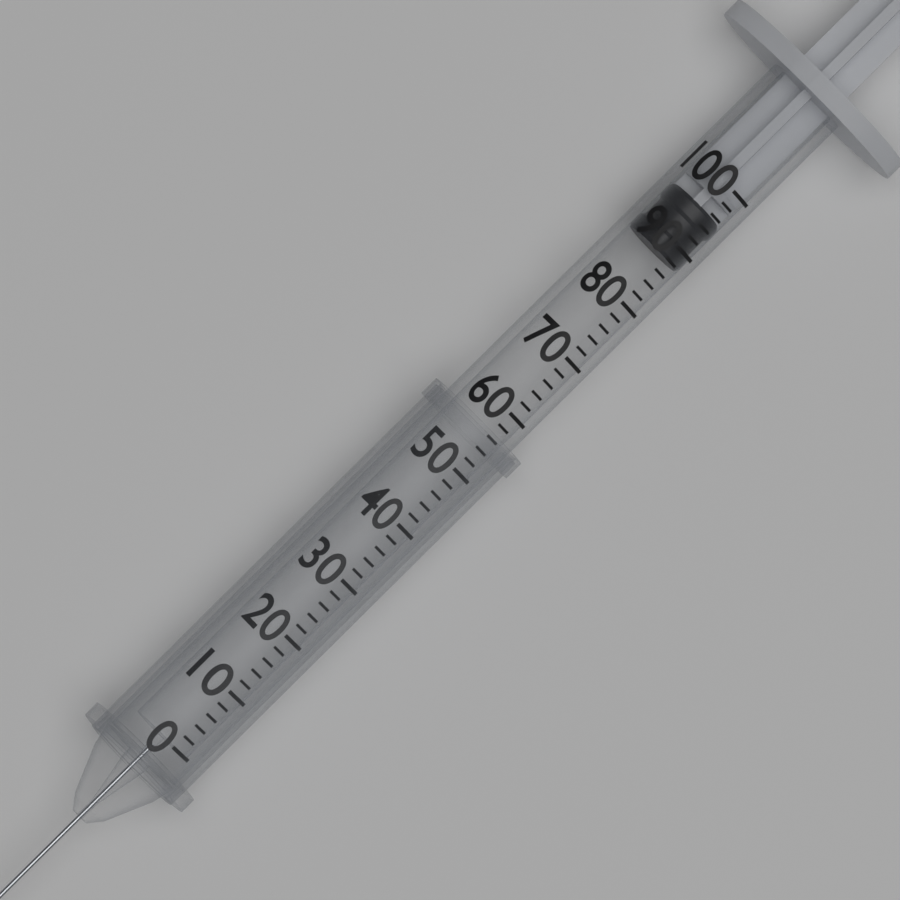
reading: 88 (no unit)
